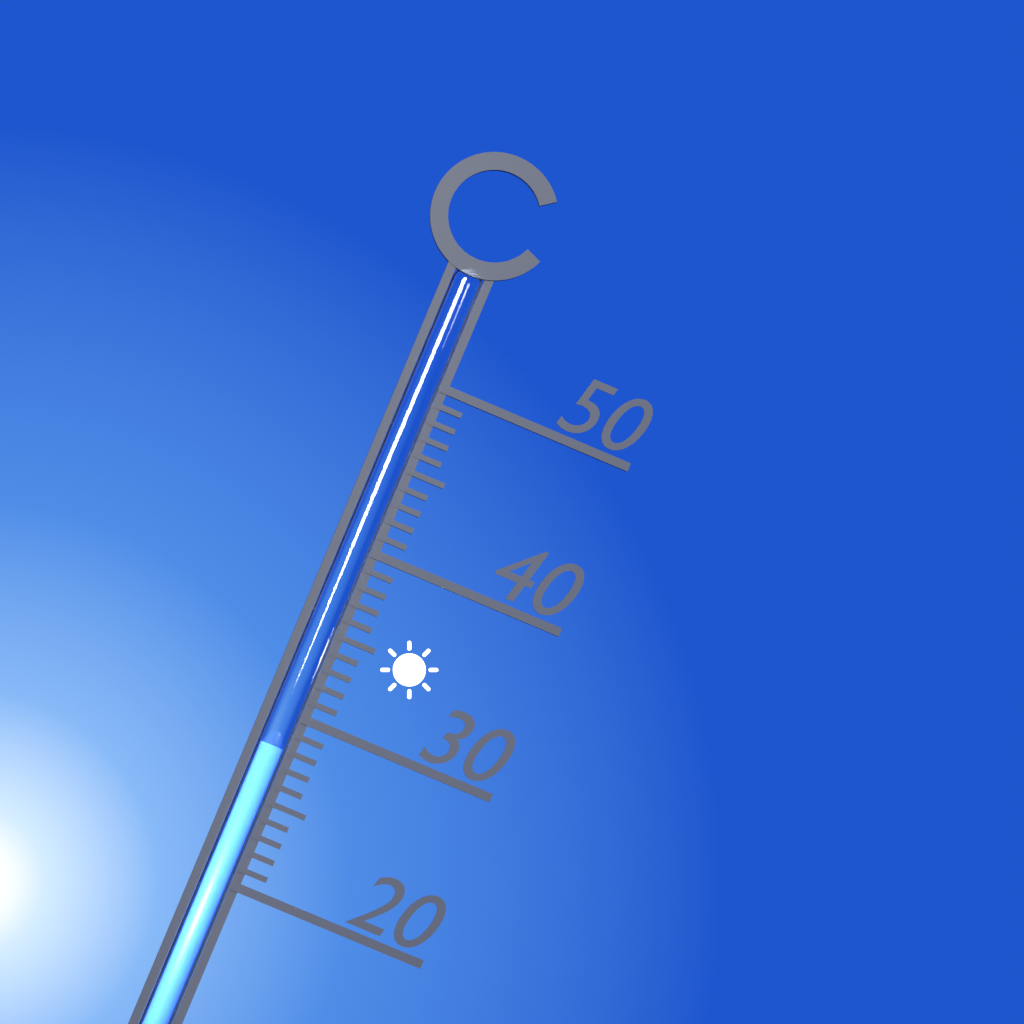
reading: 28 °C
